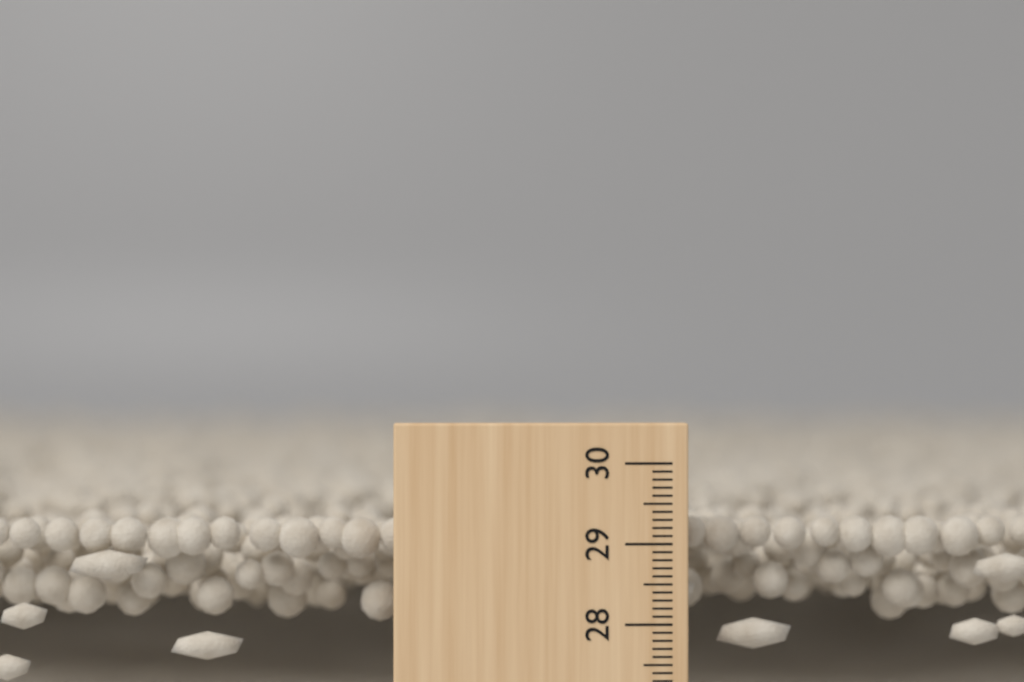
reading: 29.3 cm
